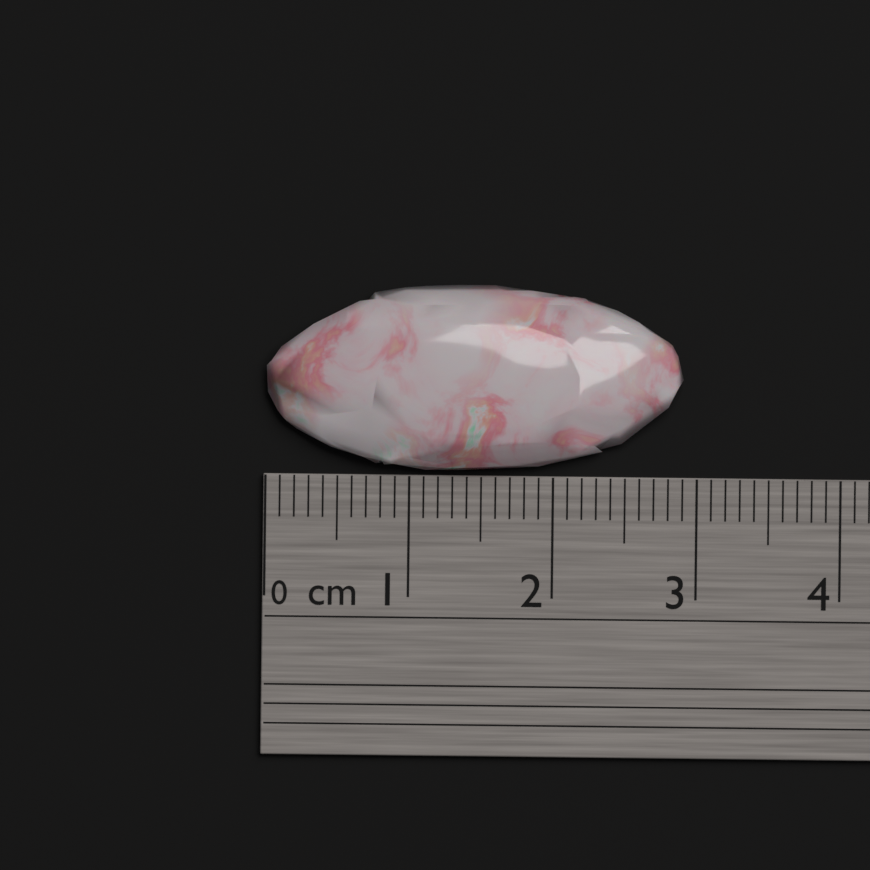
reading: 2.9 cm
